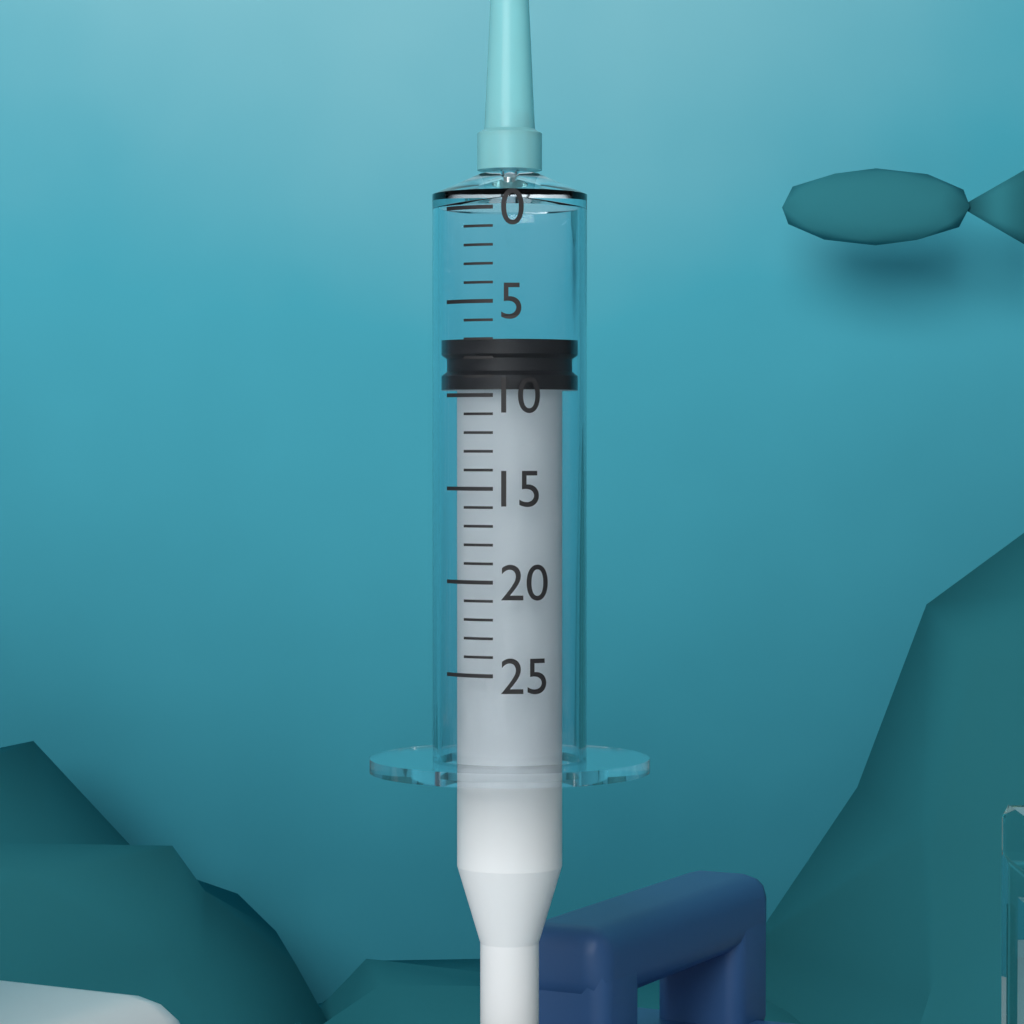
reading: 7 (no unit)
